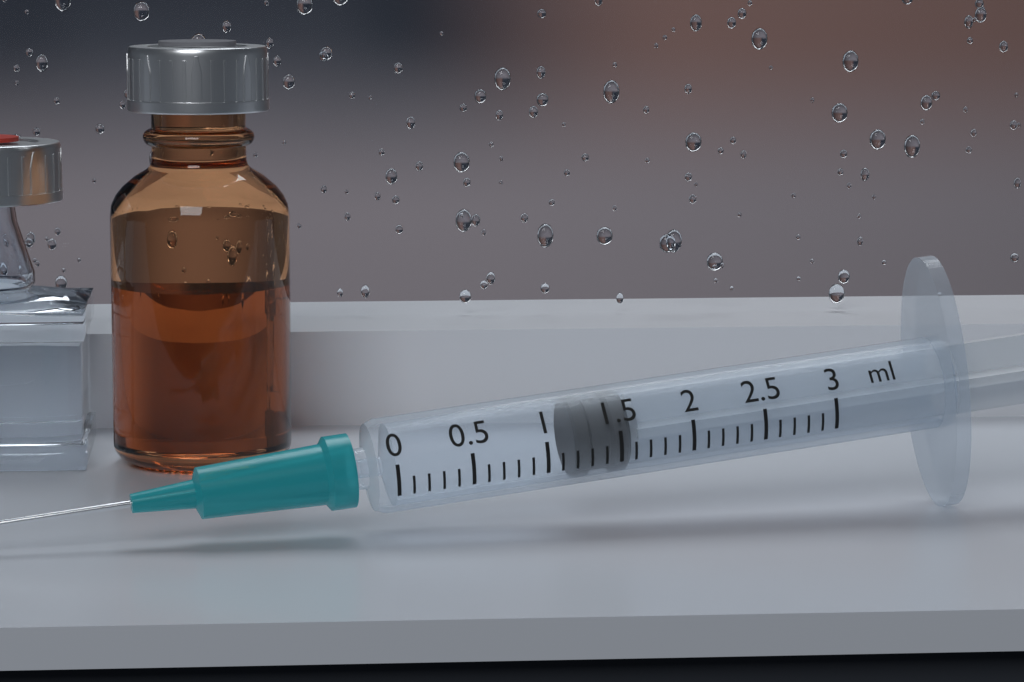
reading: 1.2 ml
